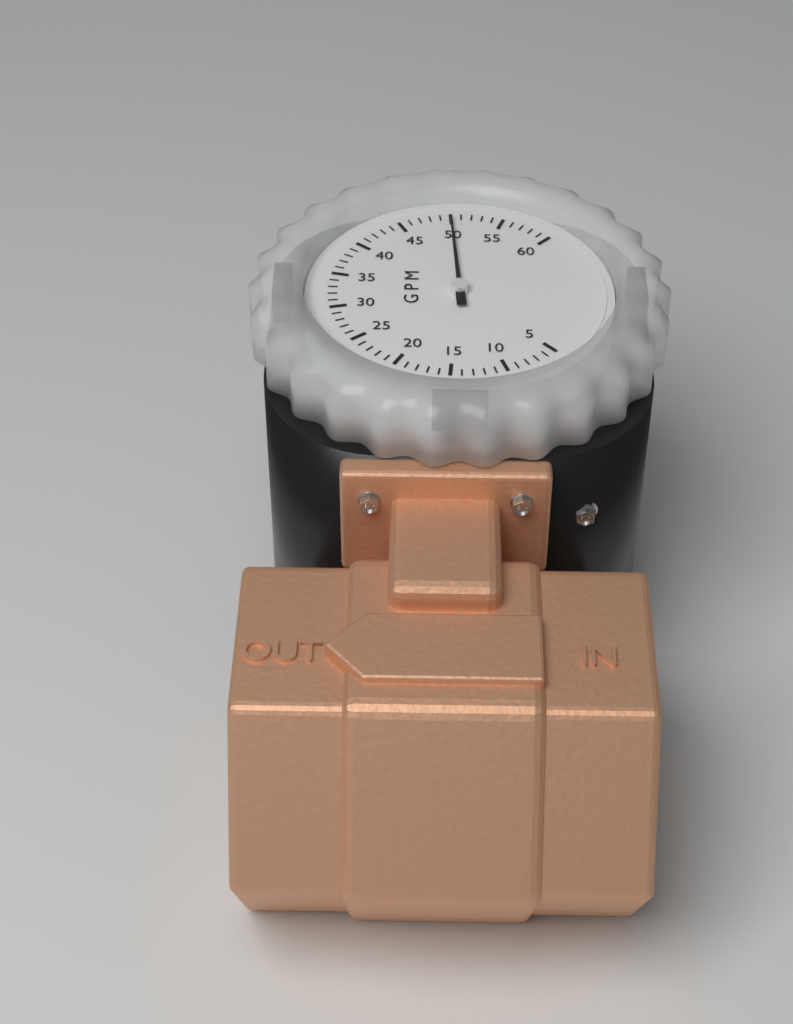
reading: 50 GPM
